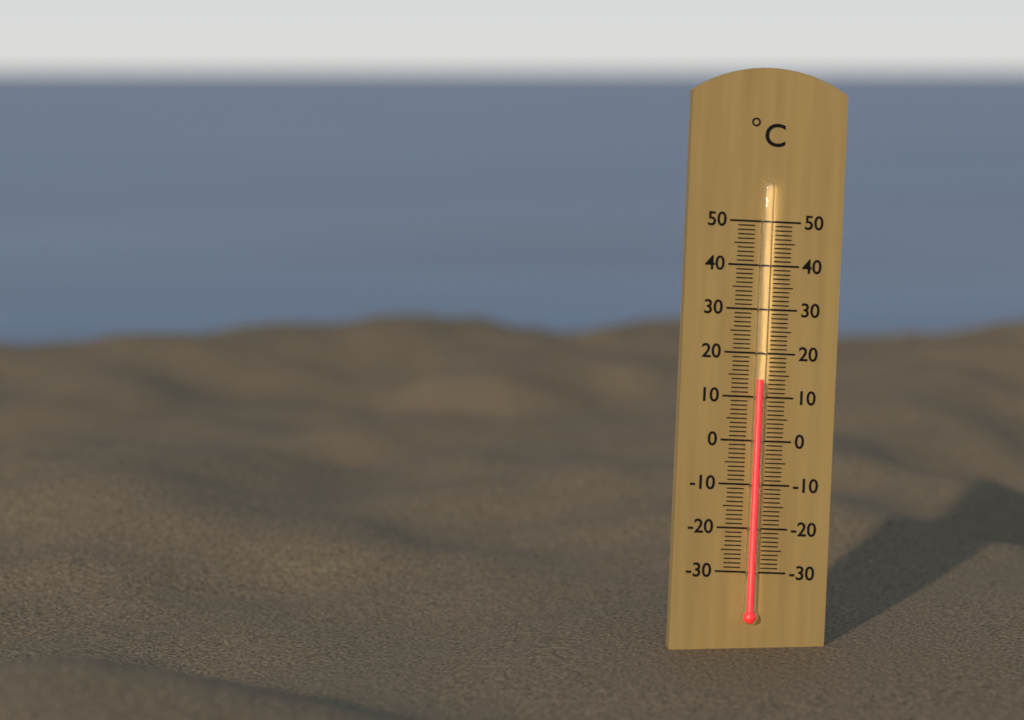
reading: 14 °C
